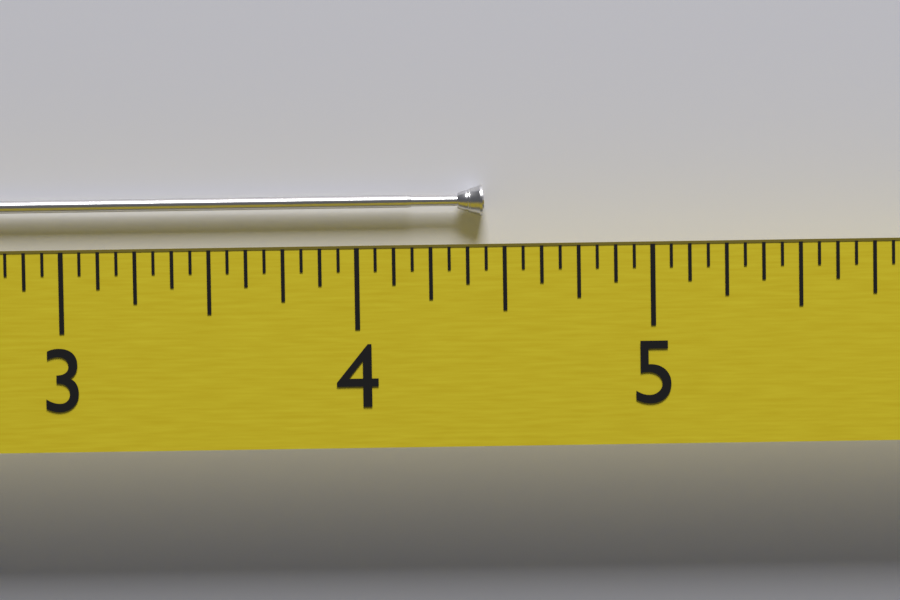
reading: 4.4375 (no unit)
